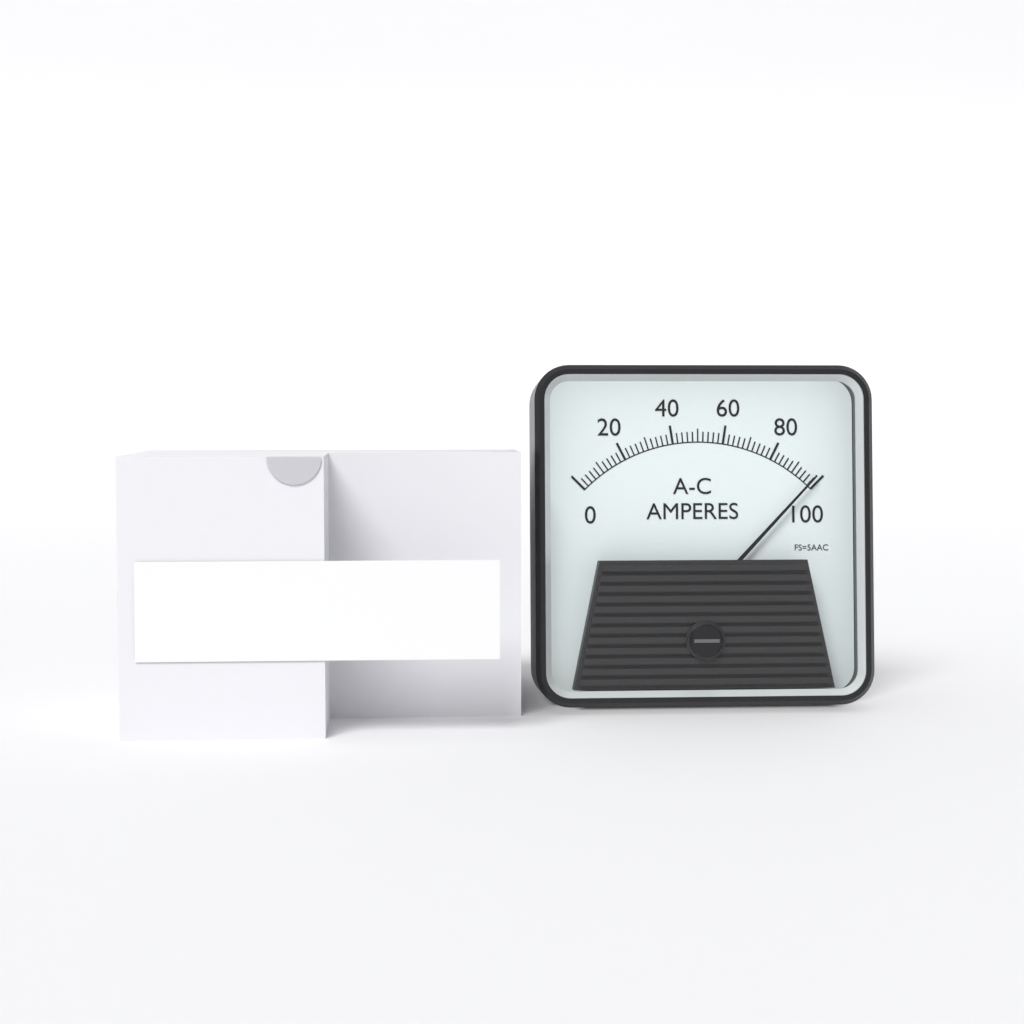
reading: 98 A
